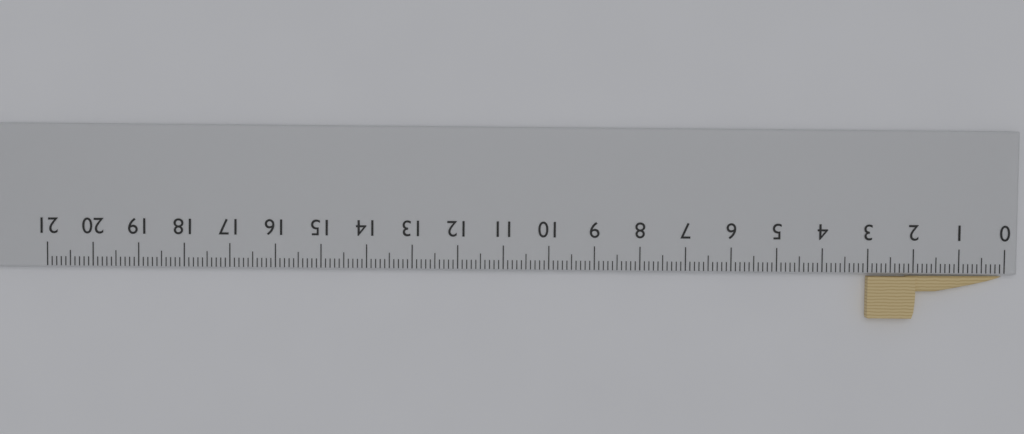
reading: 3.0 cm
